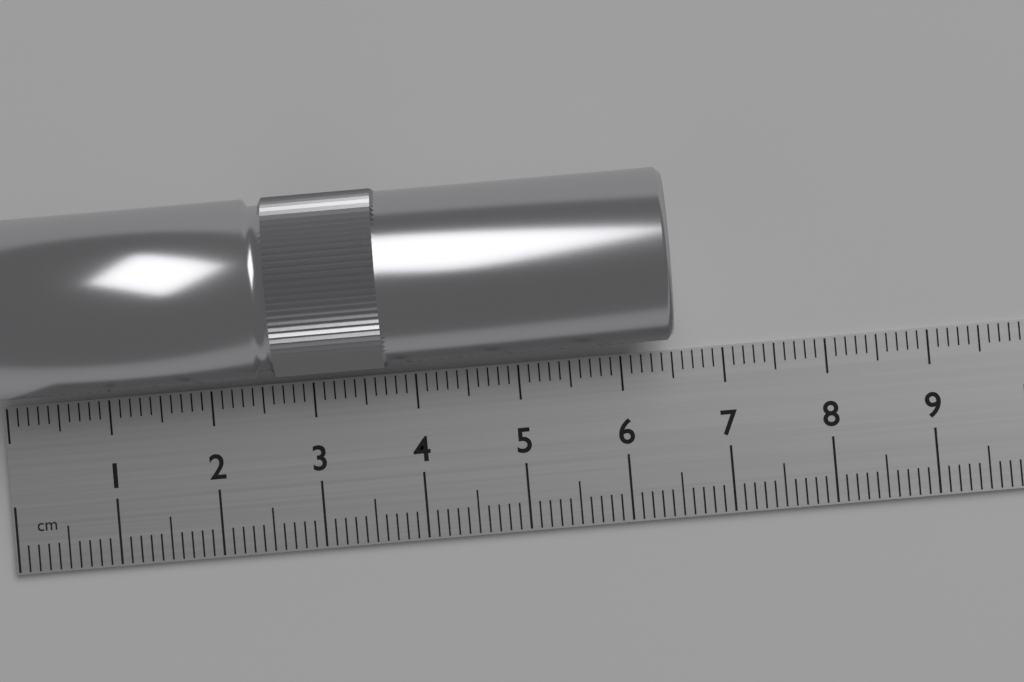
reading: 6.5 cm
